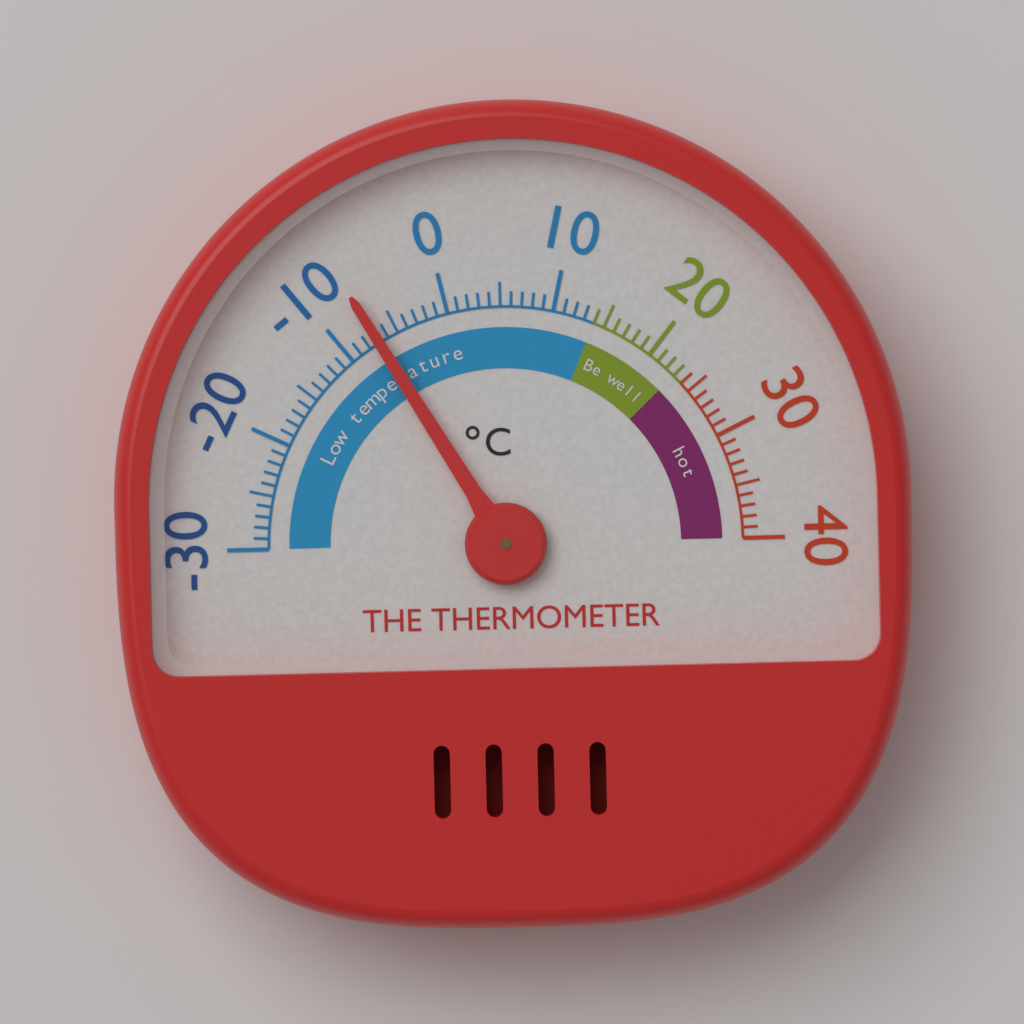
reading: -7 °C
